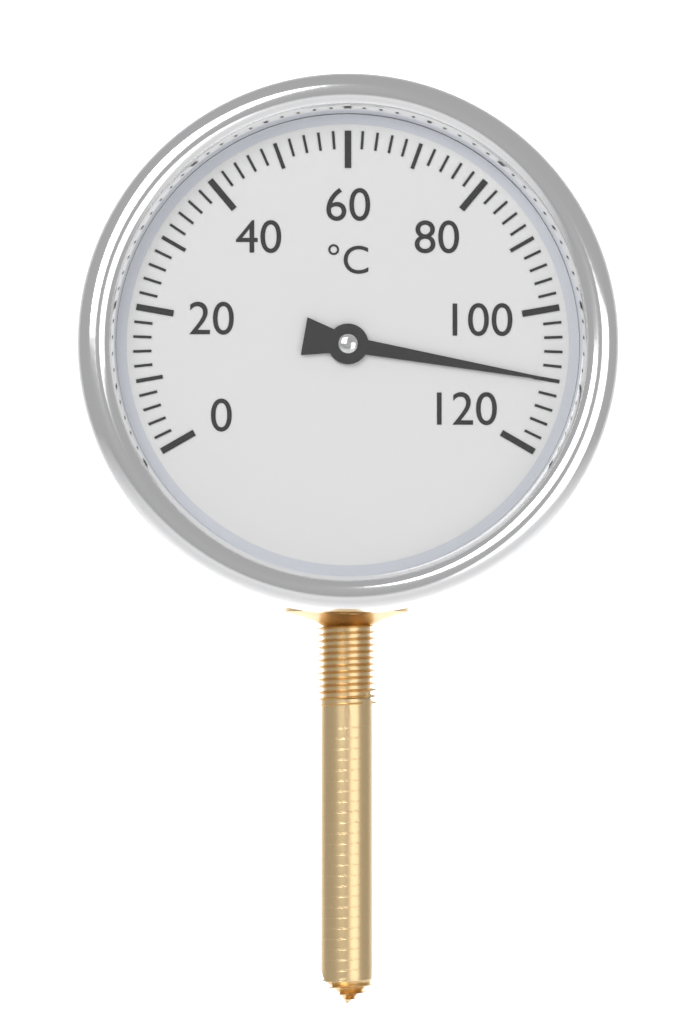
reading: 110 °C
